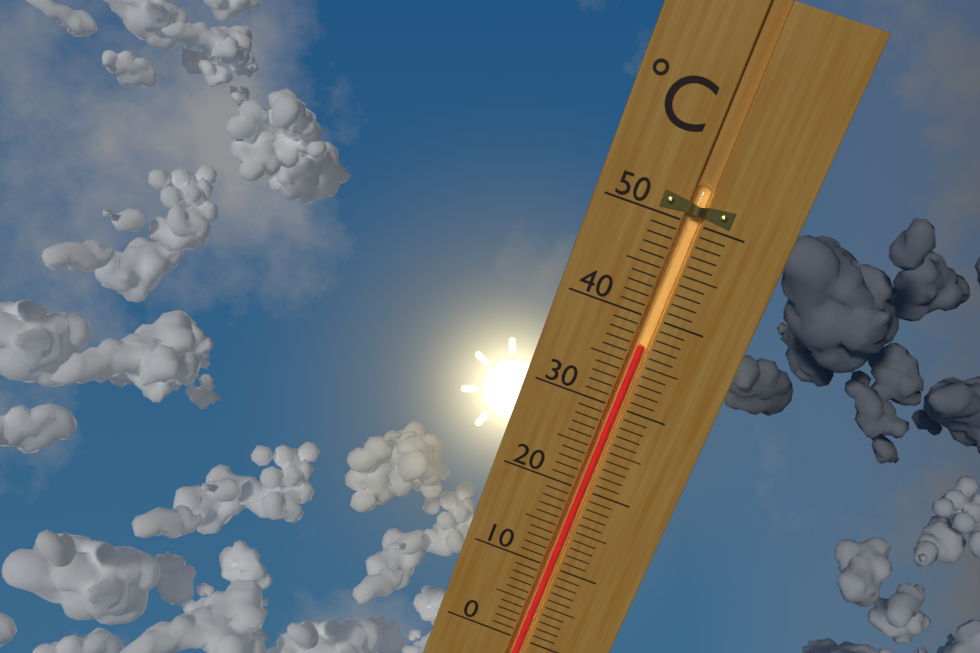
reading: 37 °C
